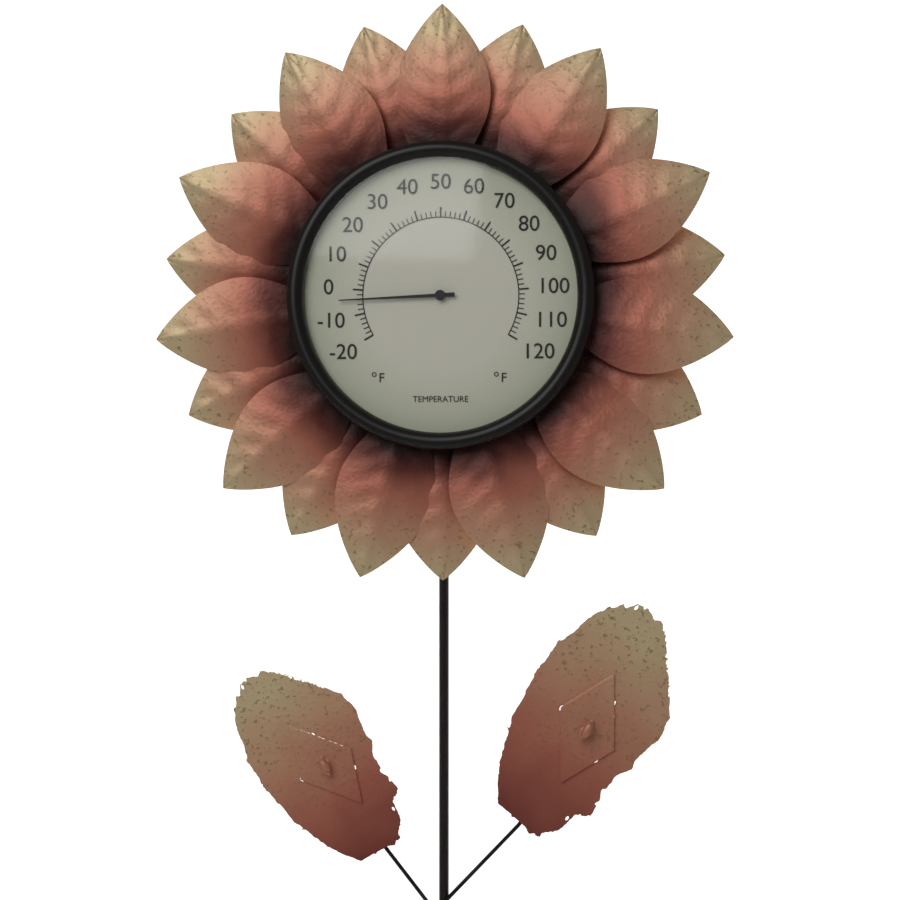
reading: -4 °F
